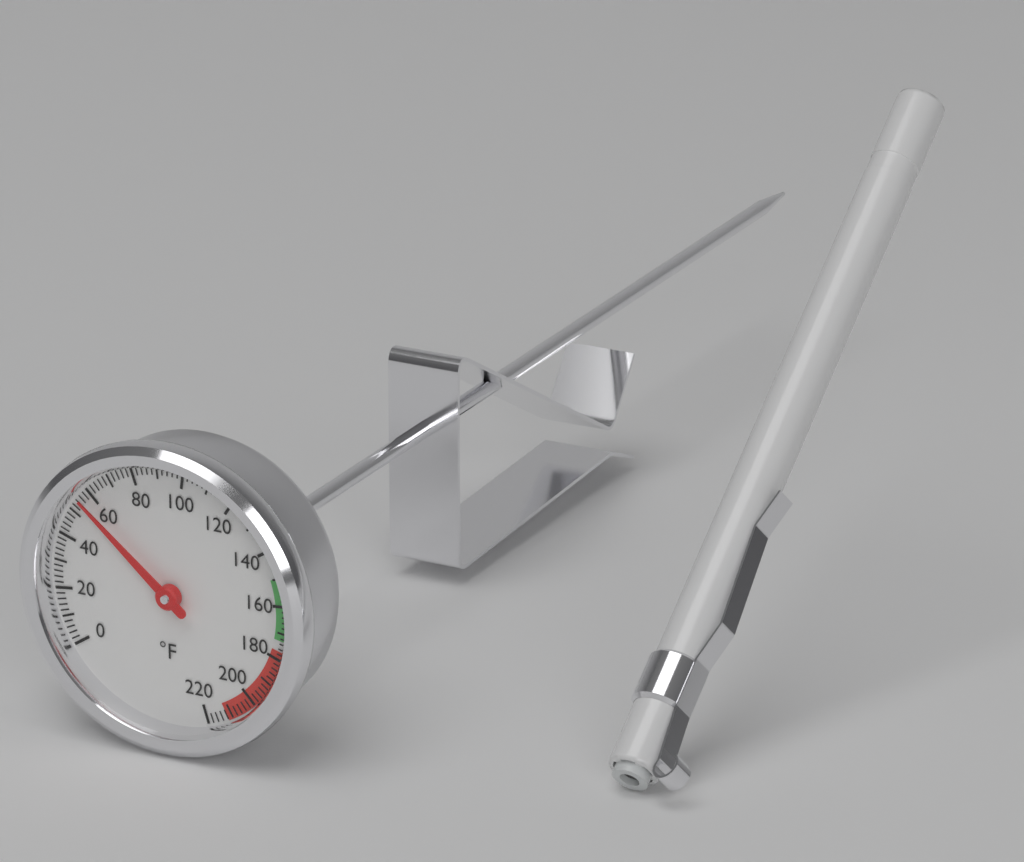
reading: 56 °F
